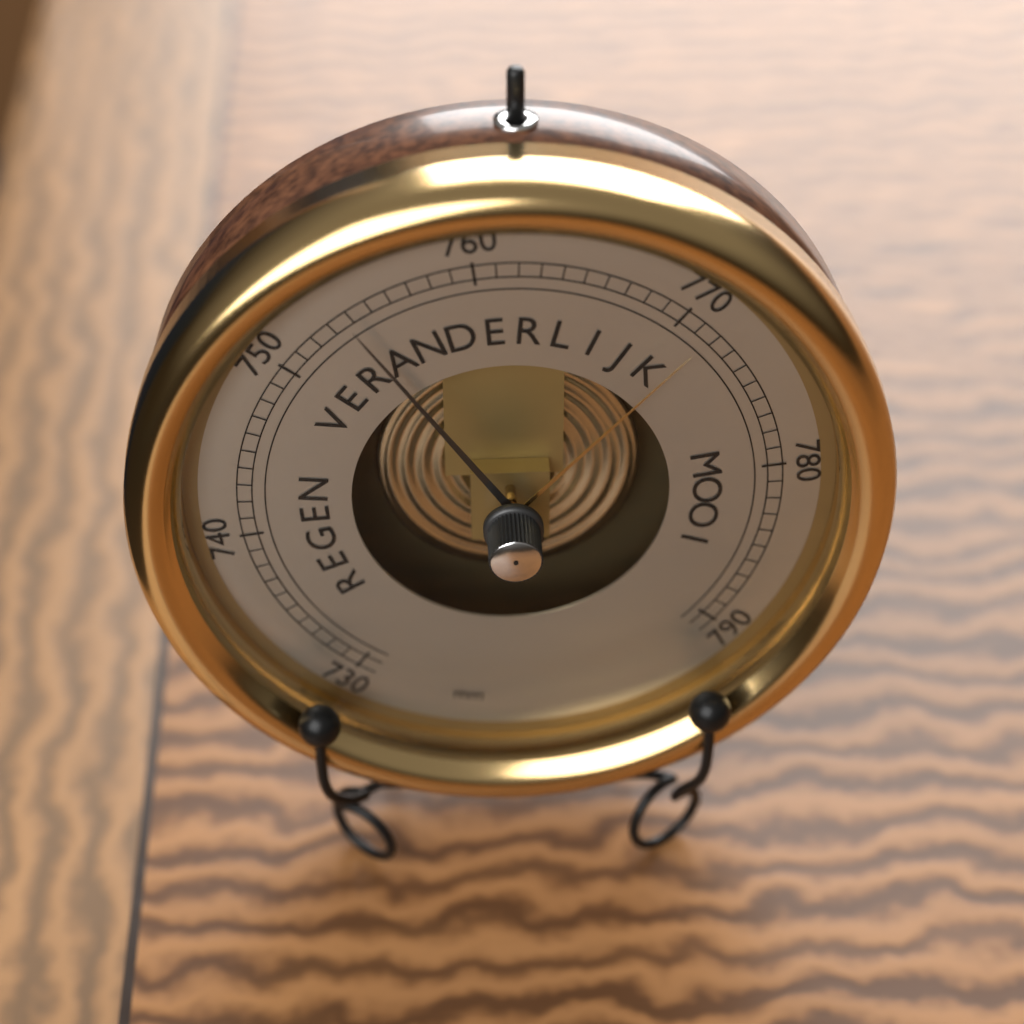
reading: 754 mm
